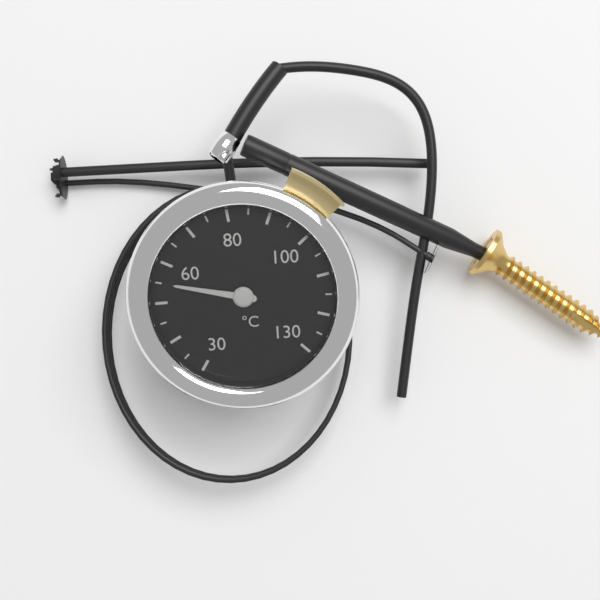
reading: 55 °C
